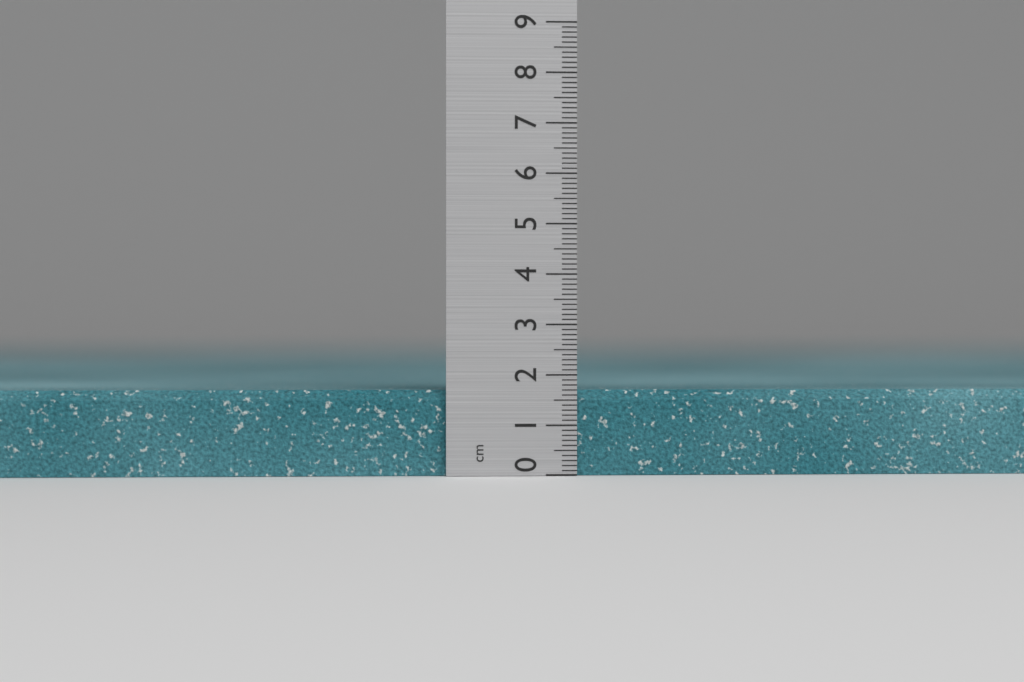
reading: 1.7 cm
